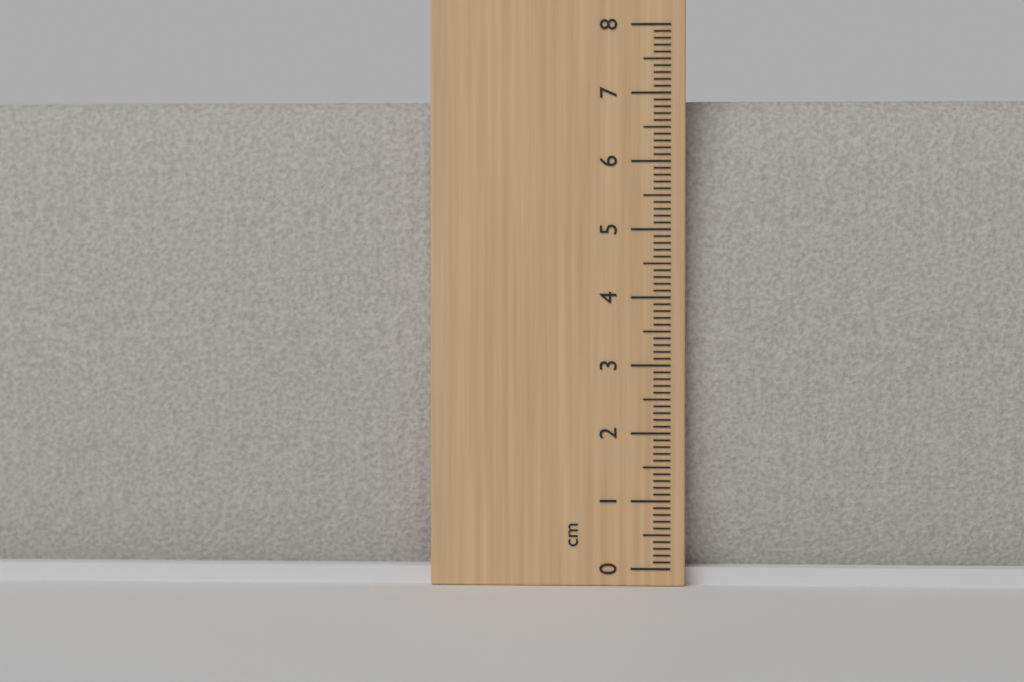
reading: 6.9 cm
